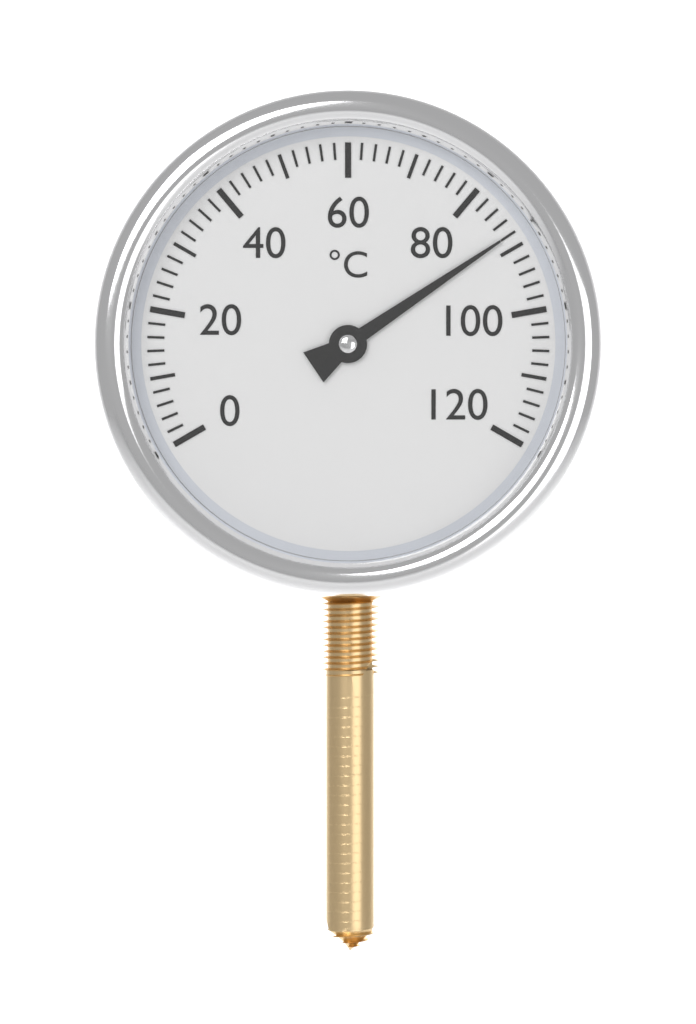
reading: 88 °C
